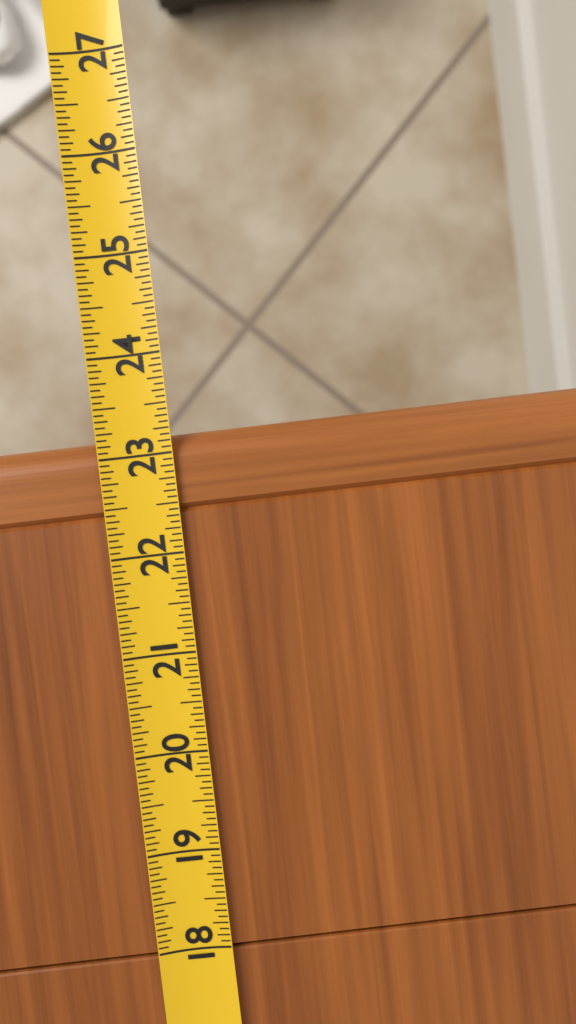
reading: 23.1875 (no unit)
